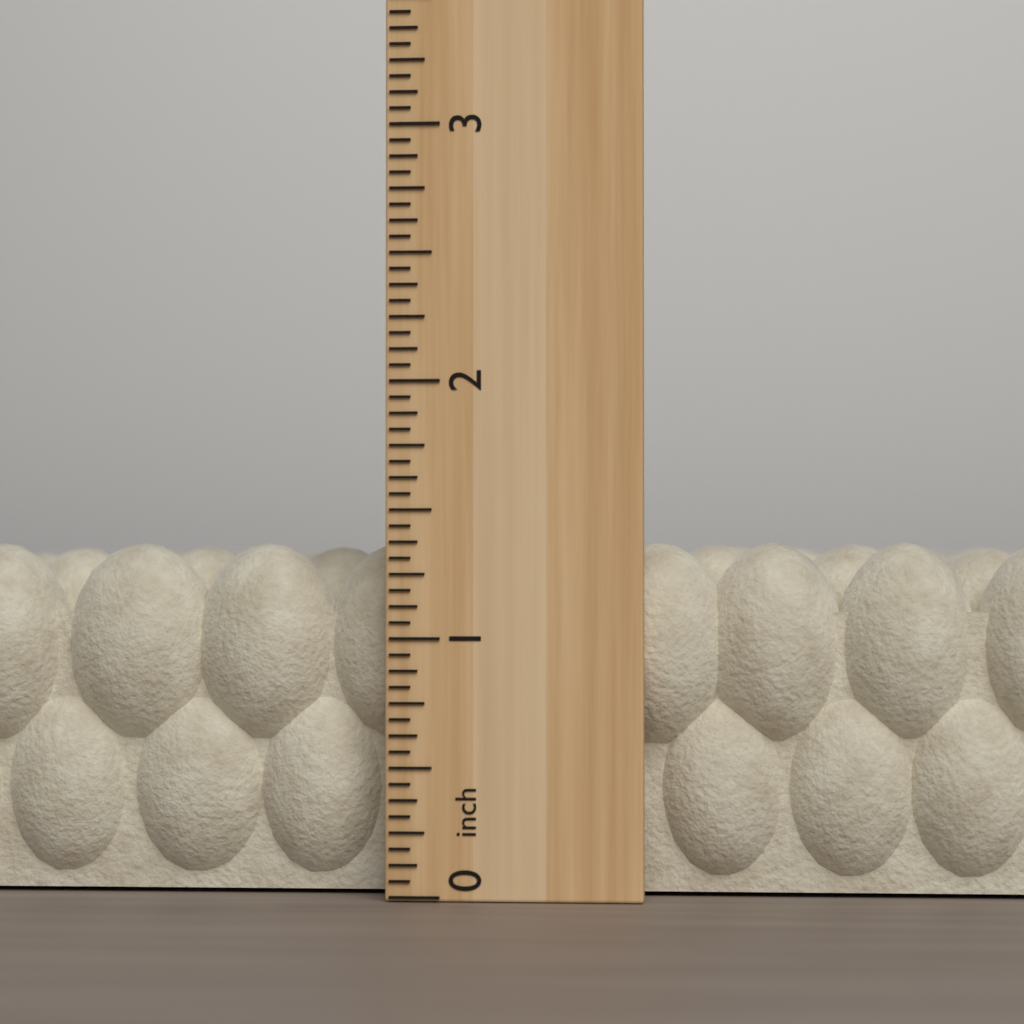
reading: 1.3750 inch
